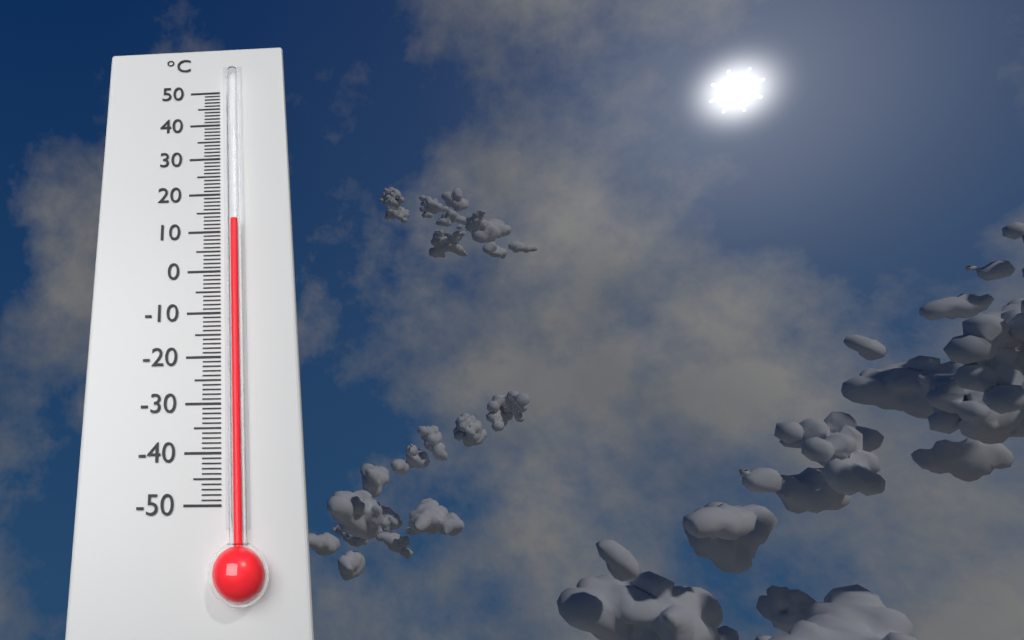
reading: 12 °C
